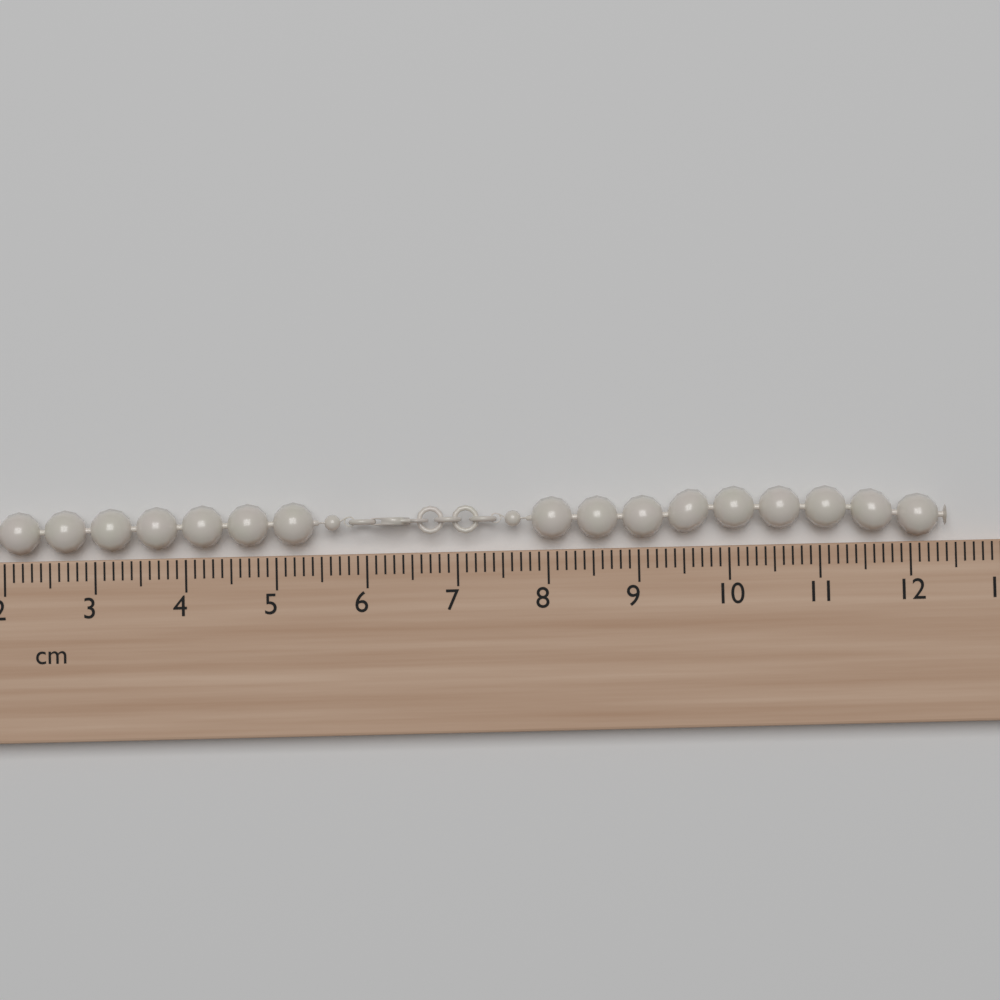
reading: 12.4 cm
